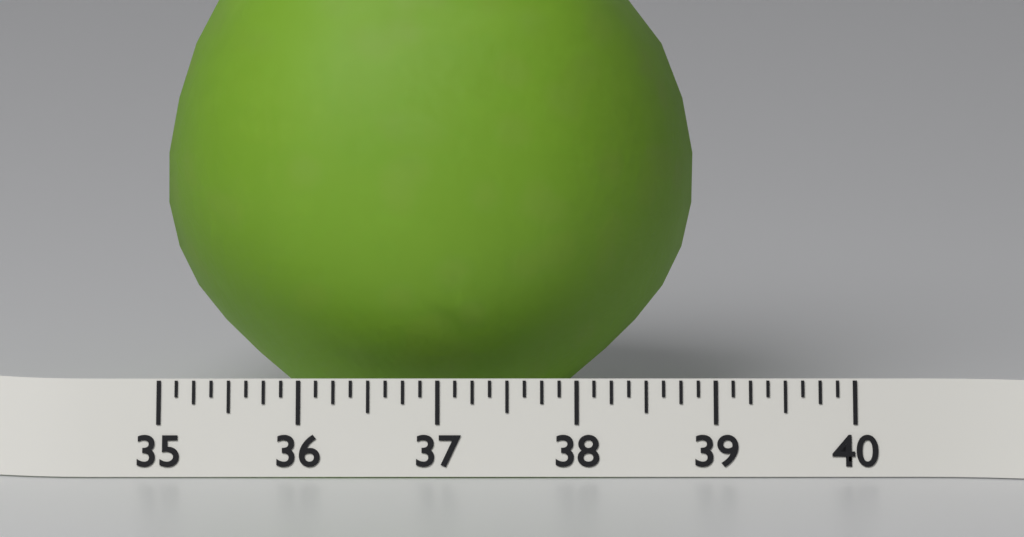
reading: 38.875 (no unit)
